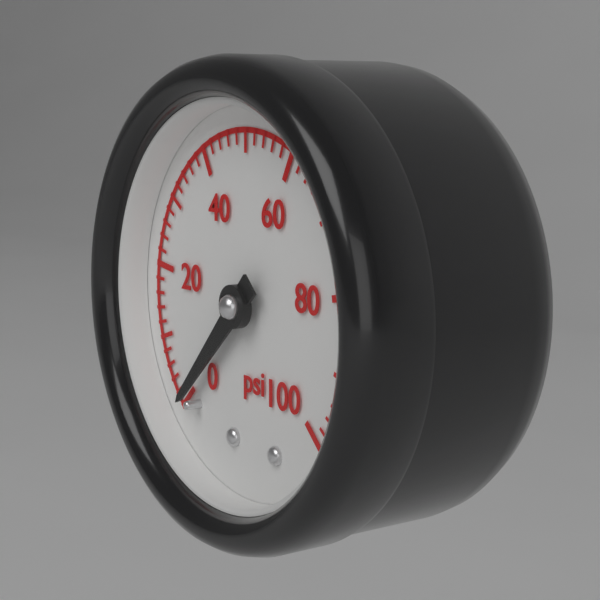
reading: 0 psi
